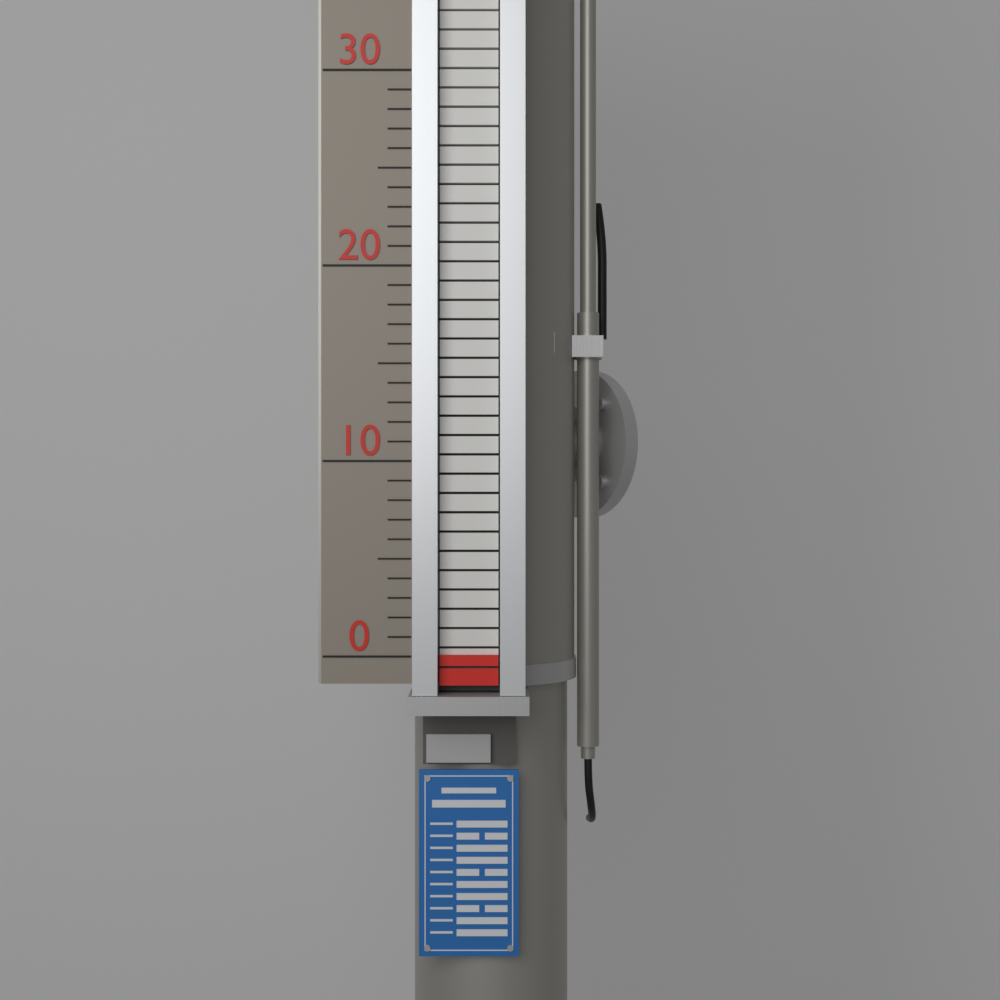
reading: 0 (no unit)
